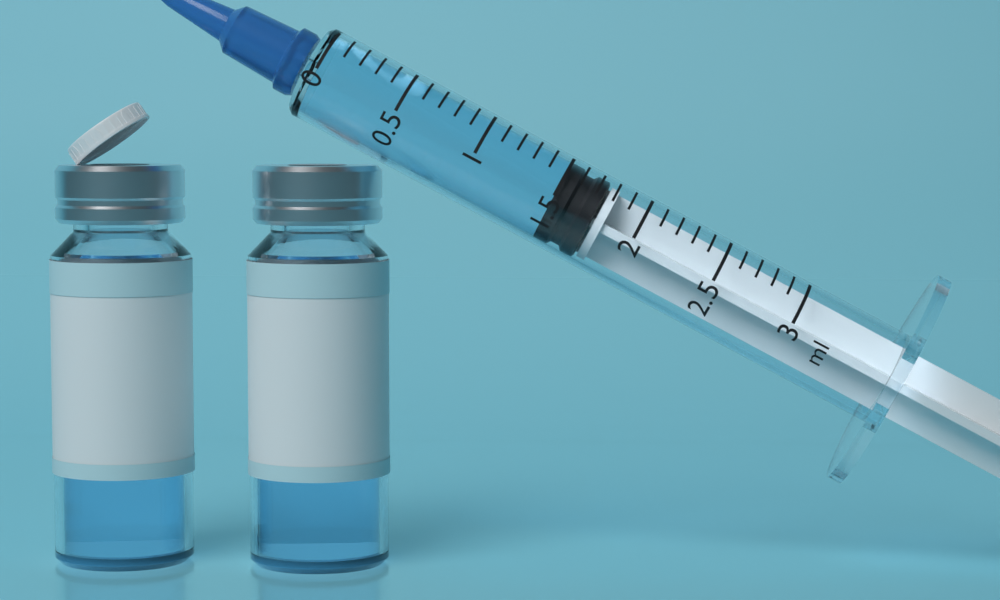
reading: 1.5 ml
